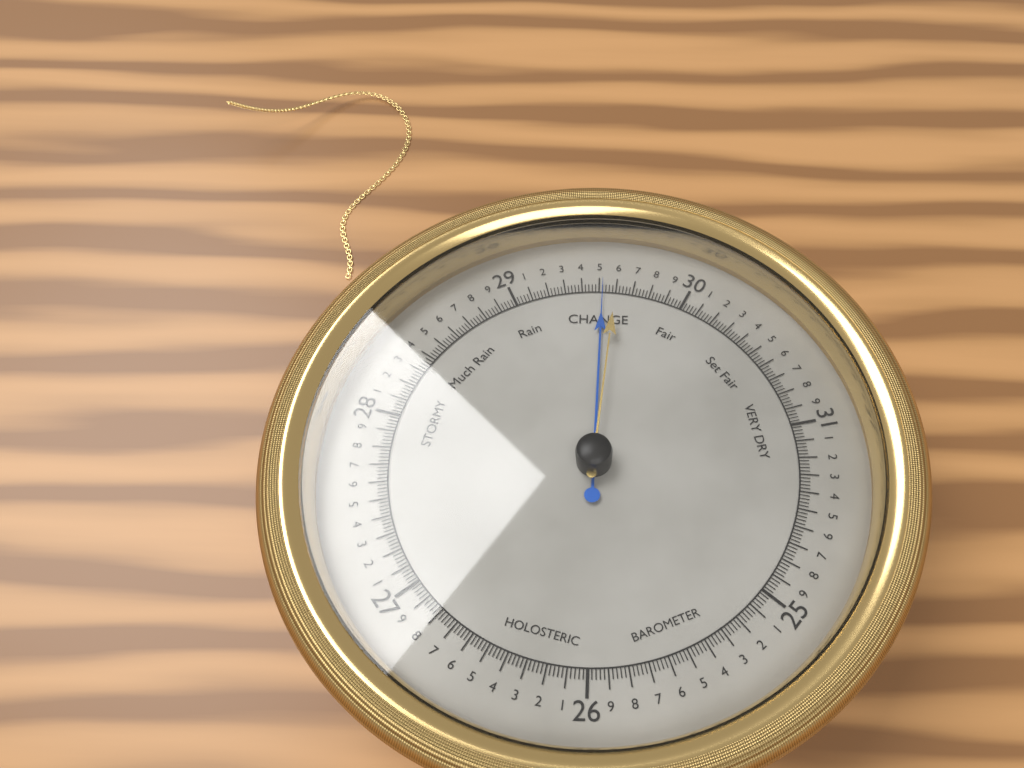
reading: 29.52 (no unit)
